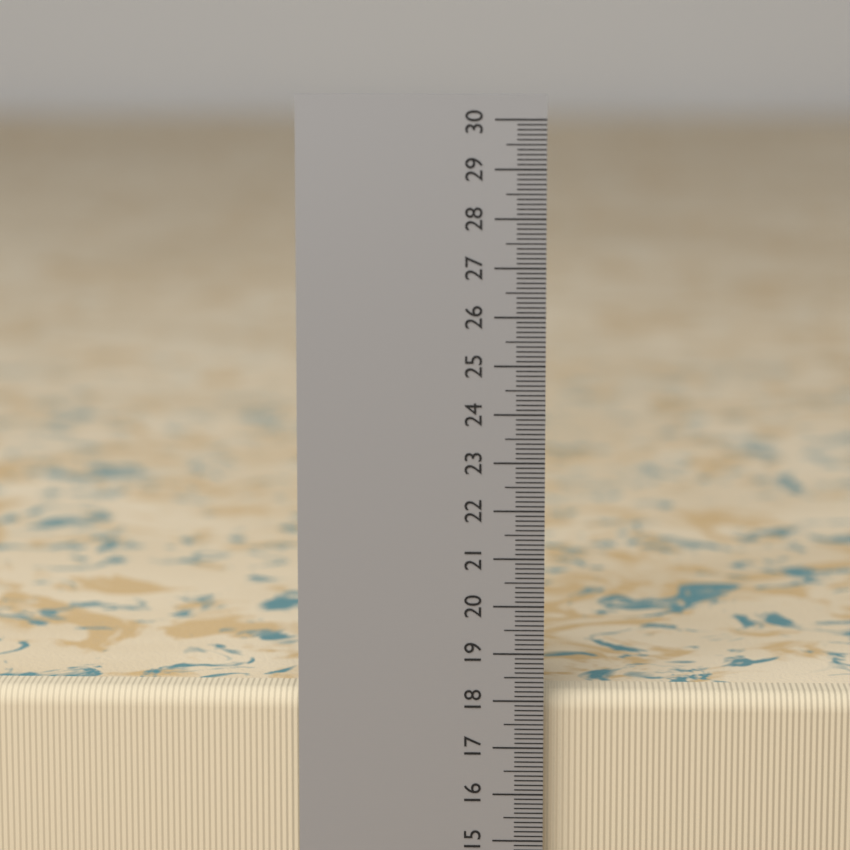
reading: 18.1 cm
